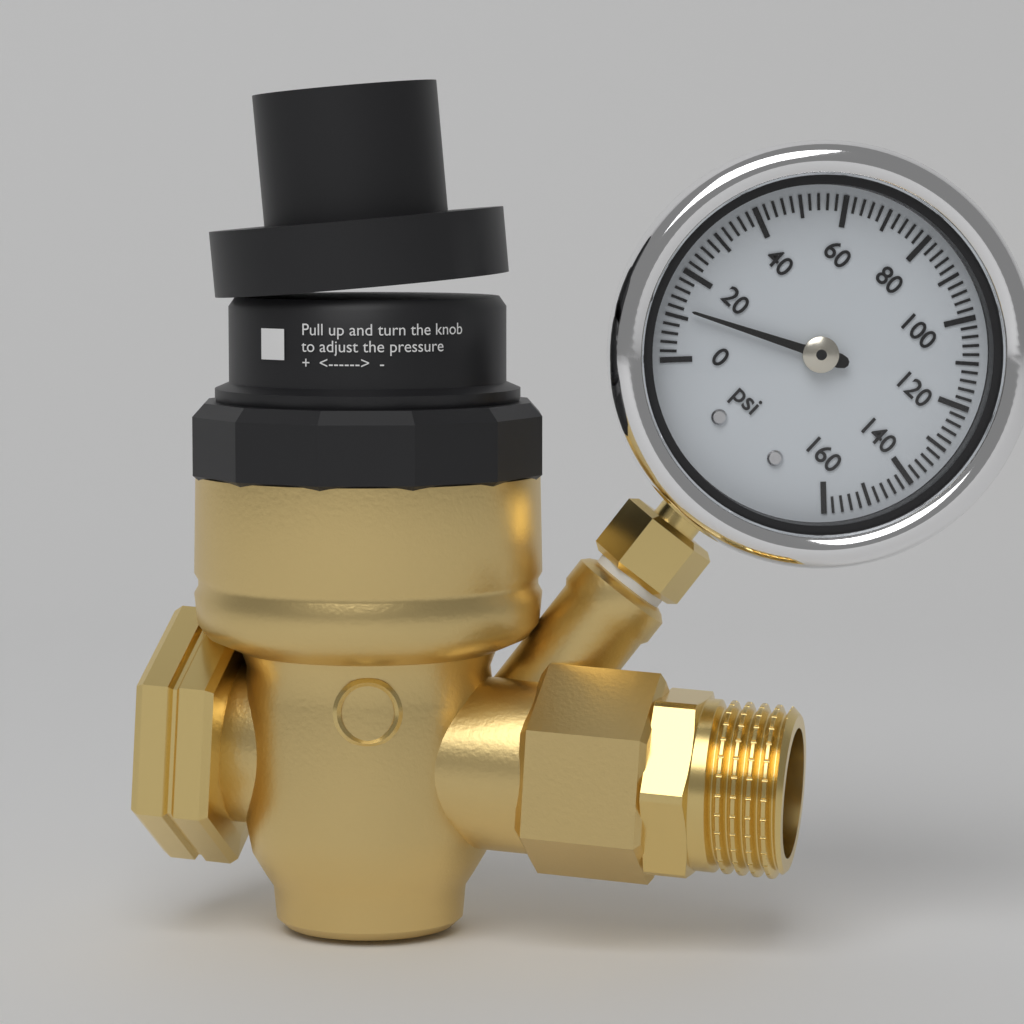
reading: 12 psi
